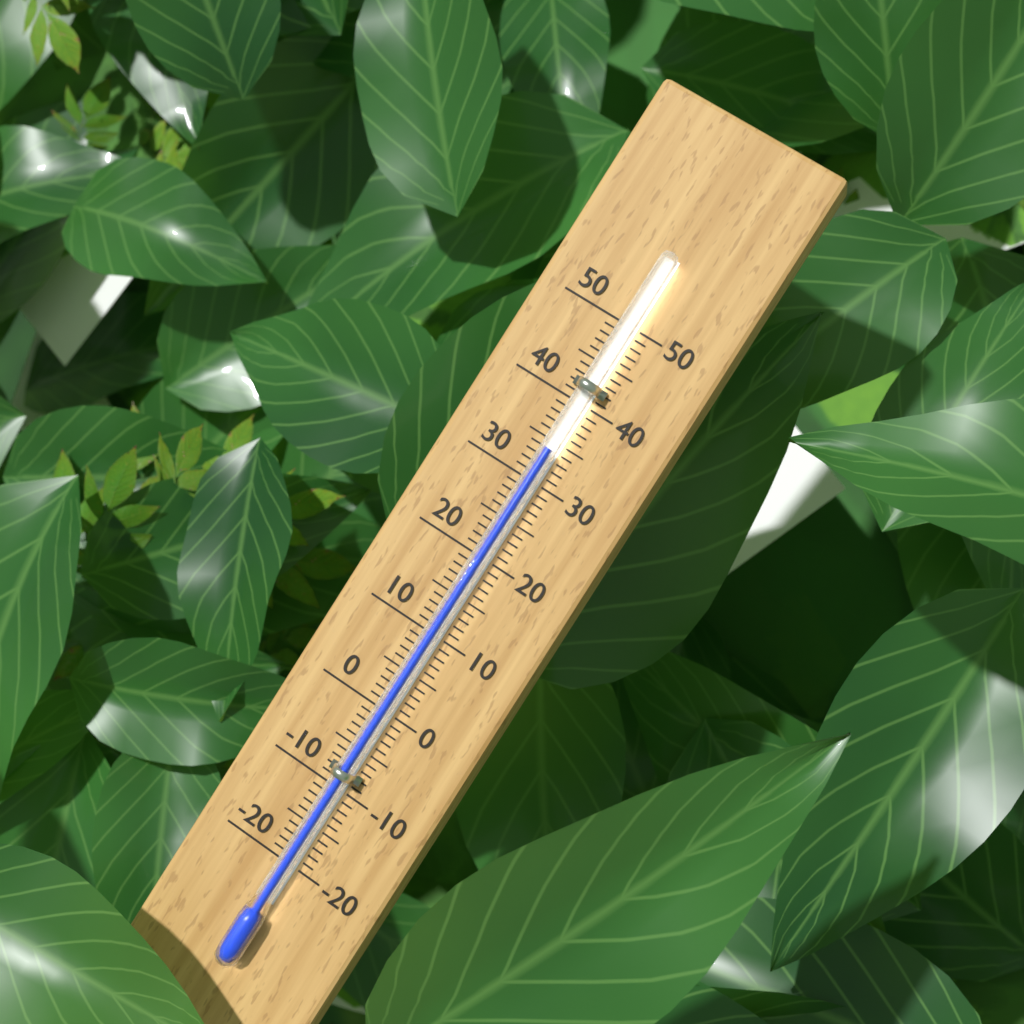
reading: 34 (no unit)
